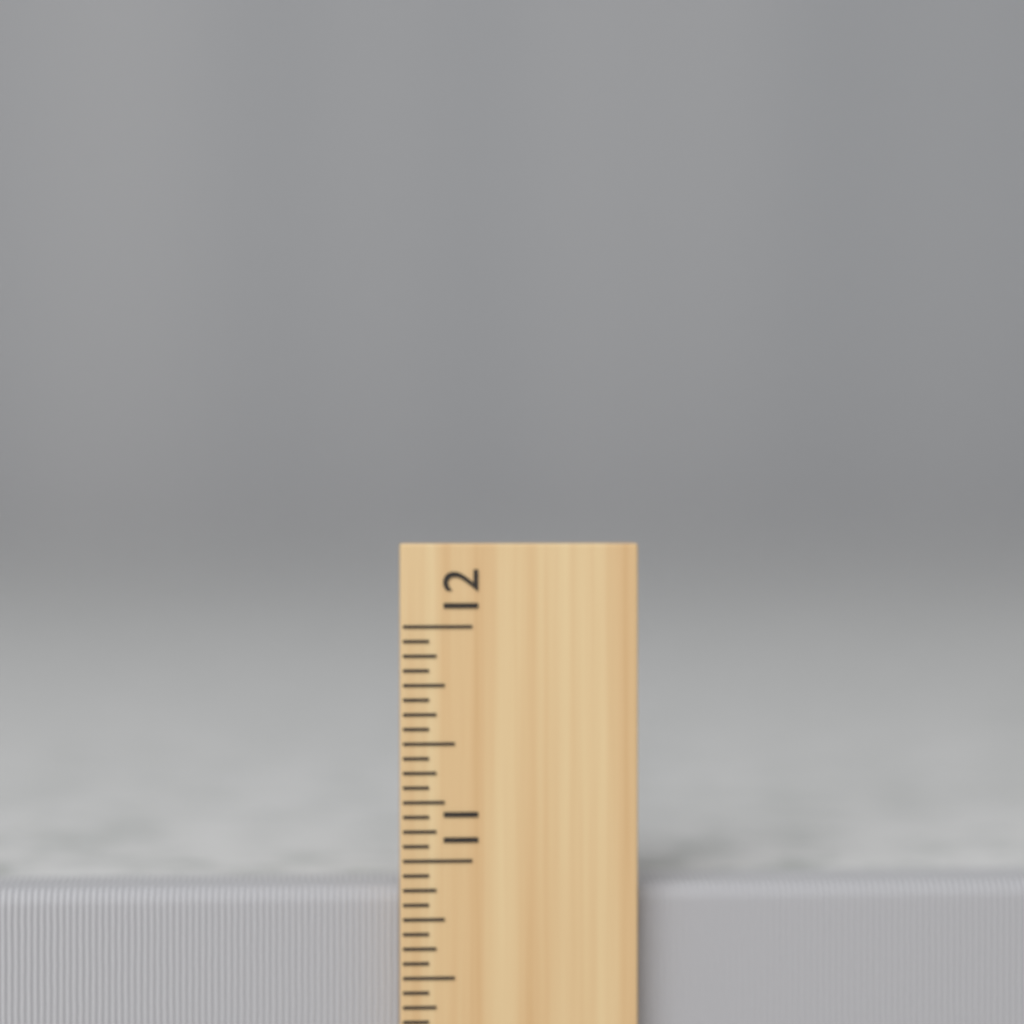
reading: 10.8750 inch
